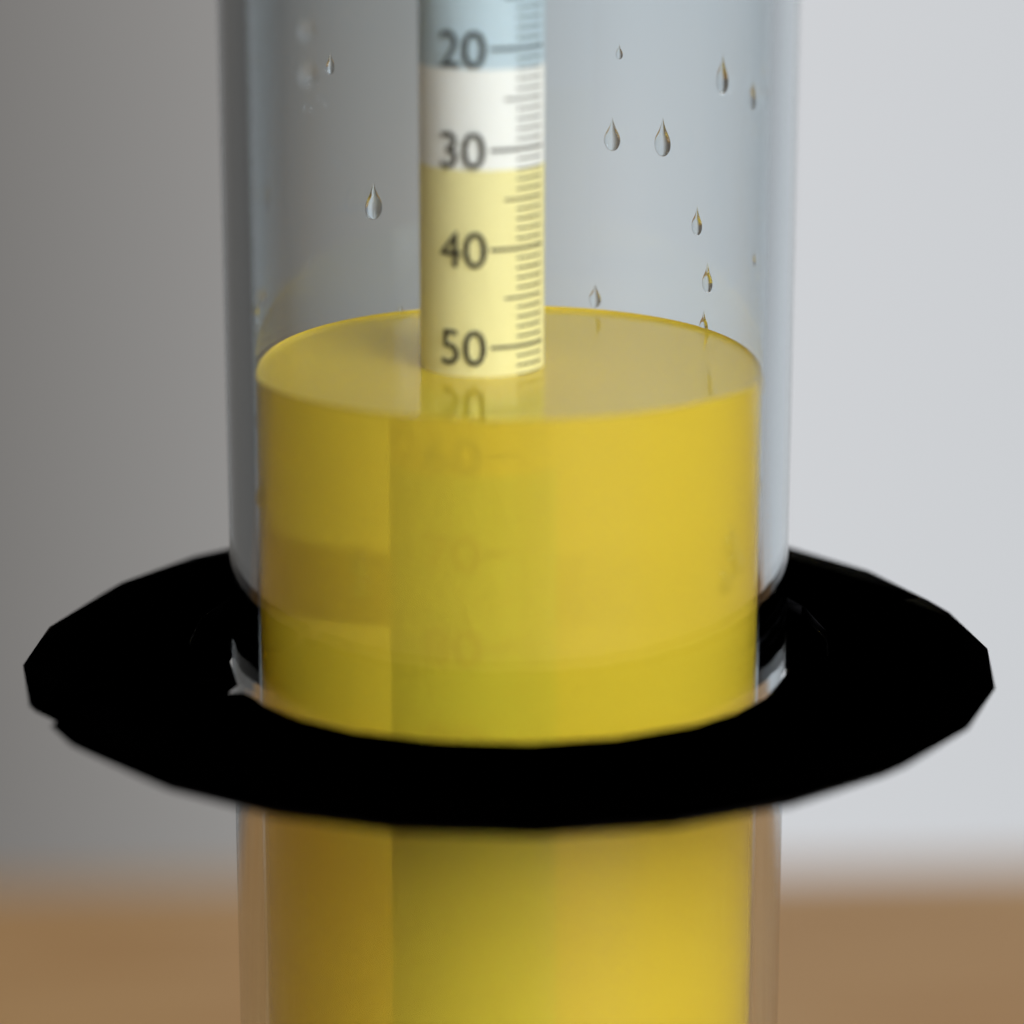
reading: 53 (no unit)
